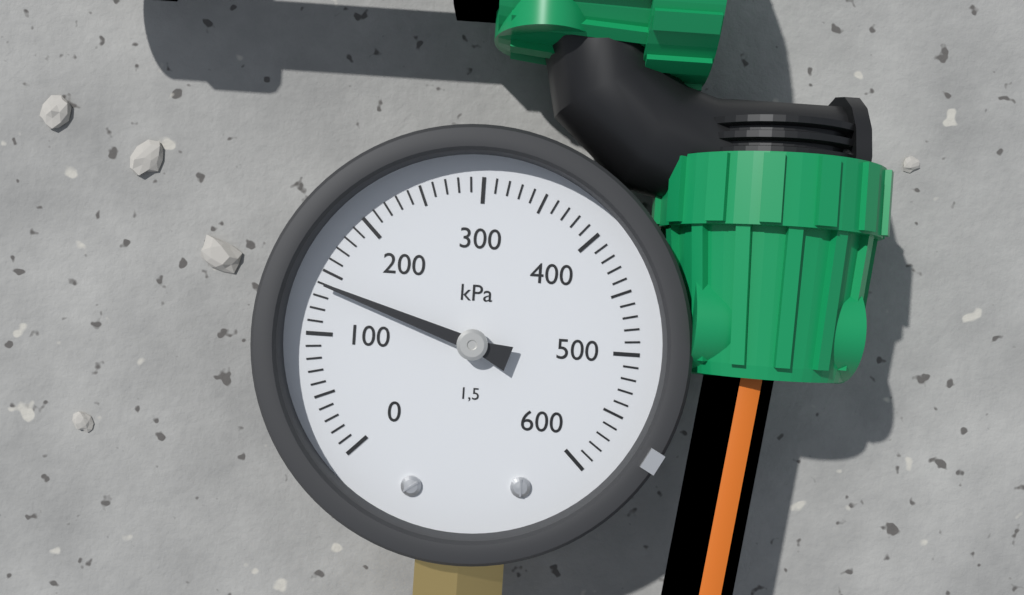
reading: 140 kPa
